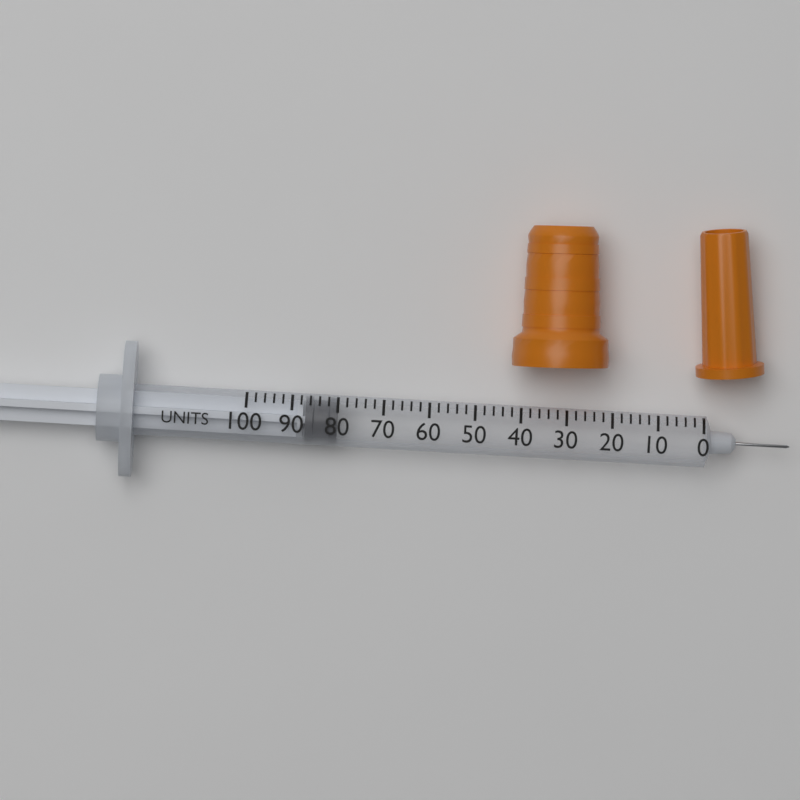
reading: 80 units
